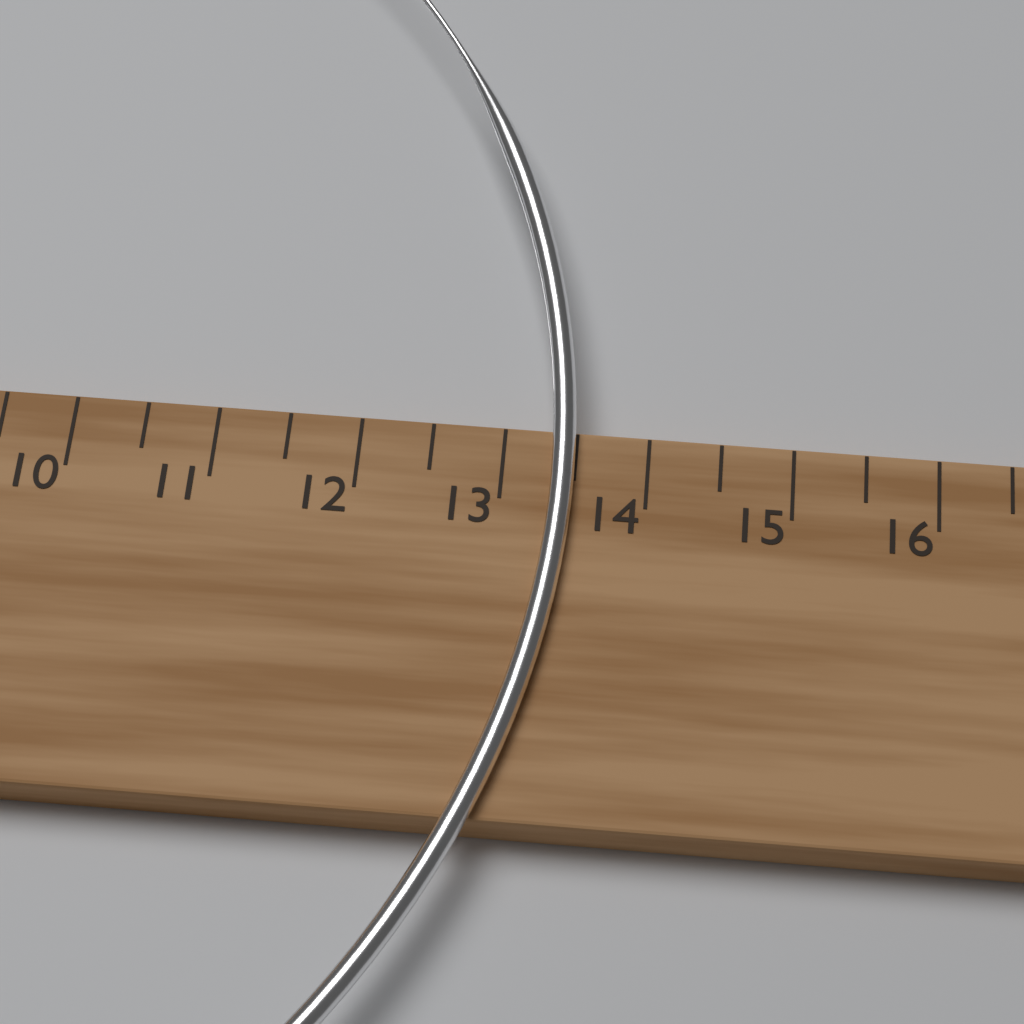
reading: 13.5 cm
